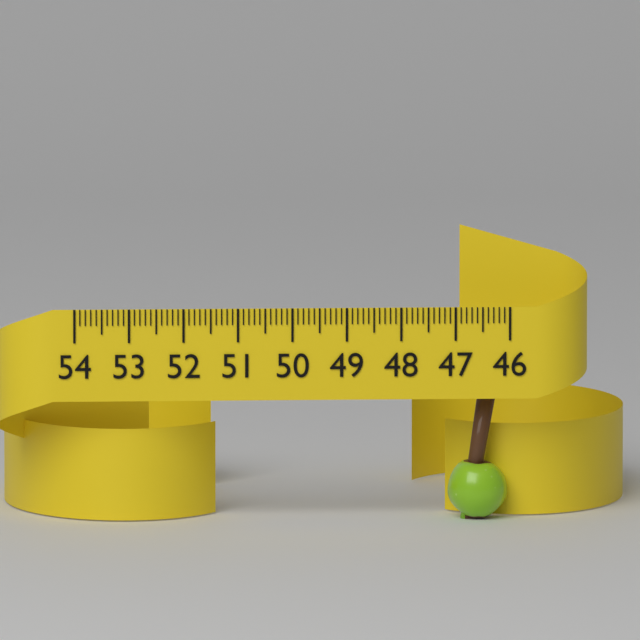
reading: 47.1 (no unit)
